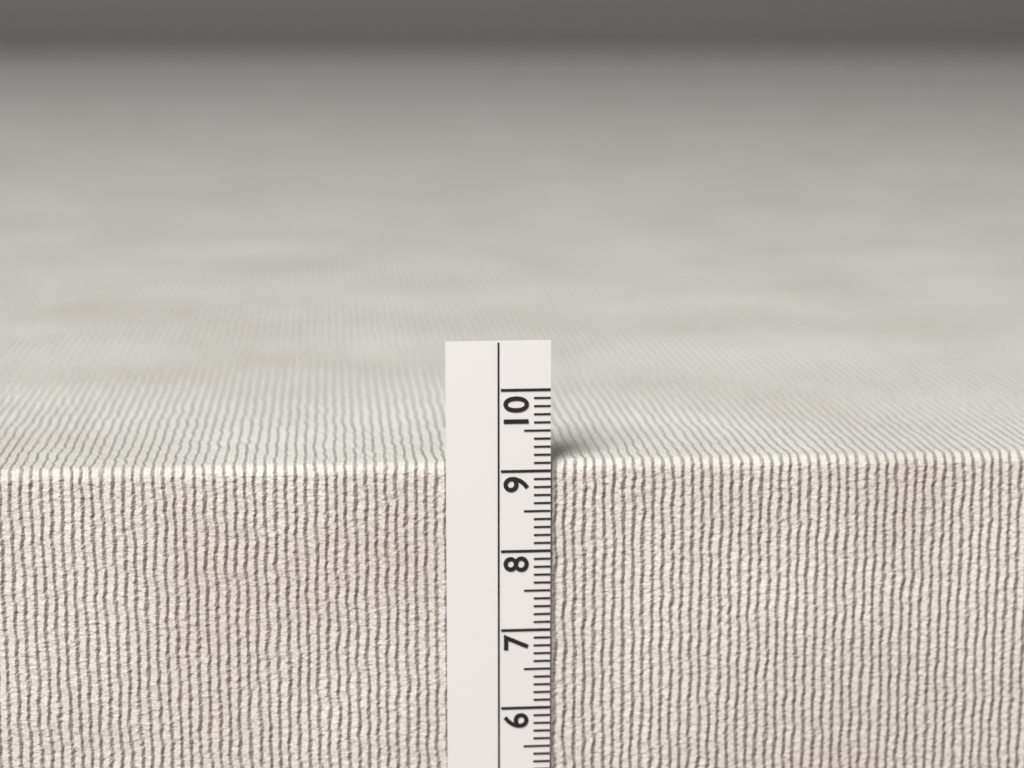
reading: 9.1 cm
